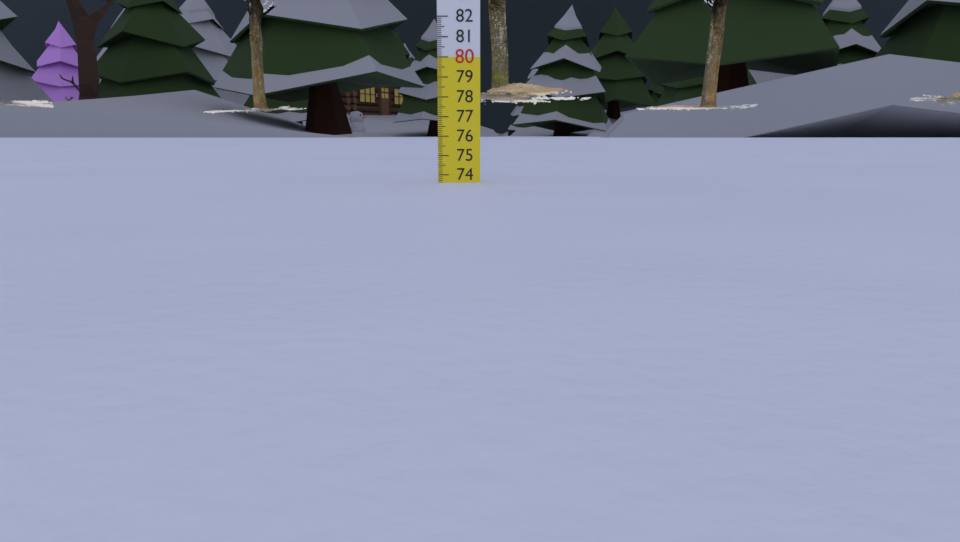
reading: 73.6 cm
